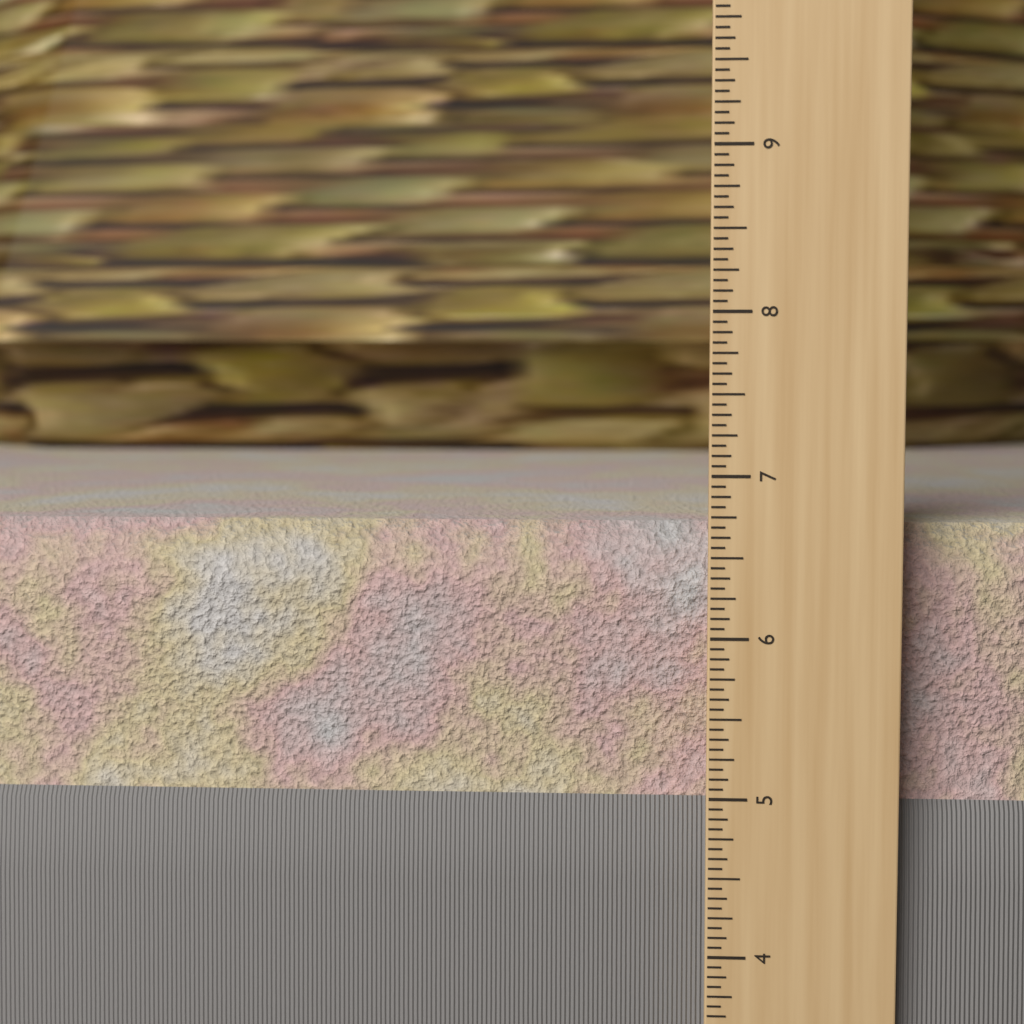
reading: 6.6875 in
